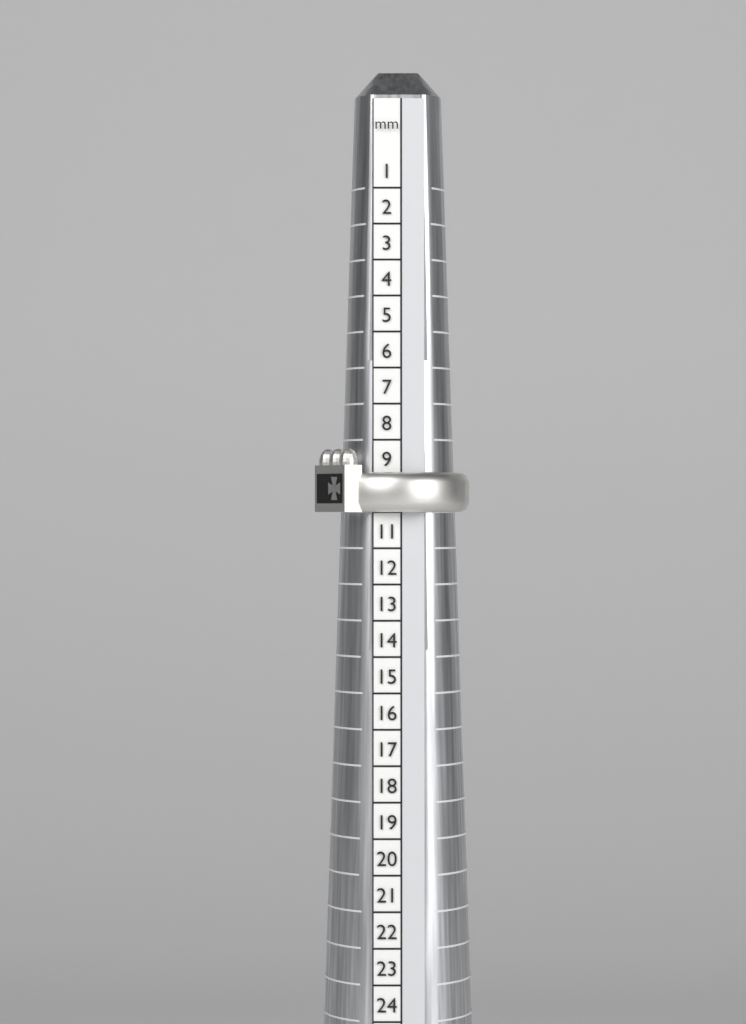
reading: 10 mm
